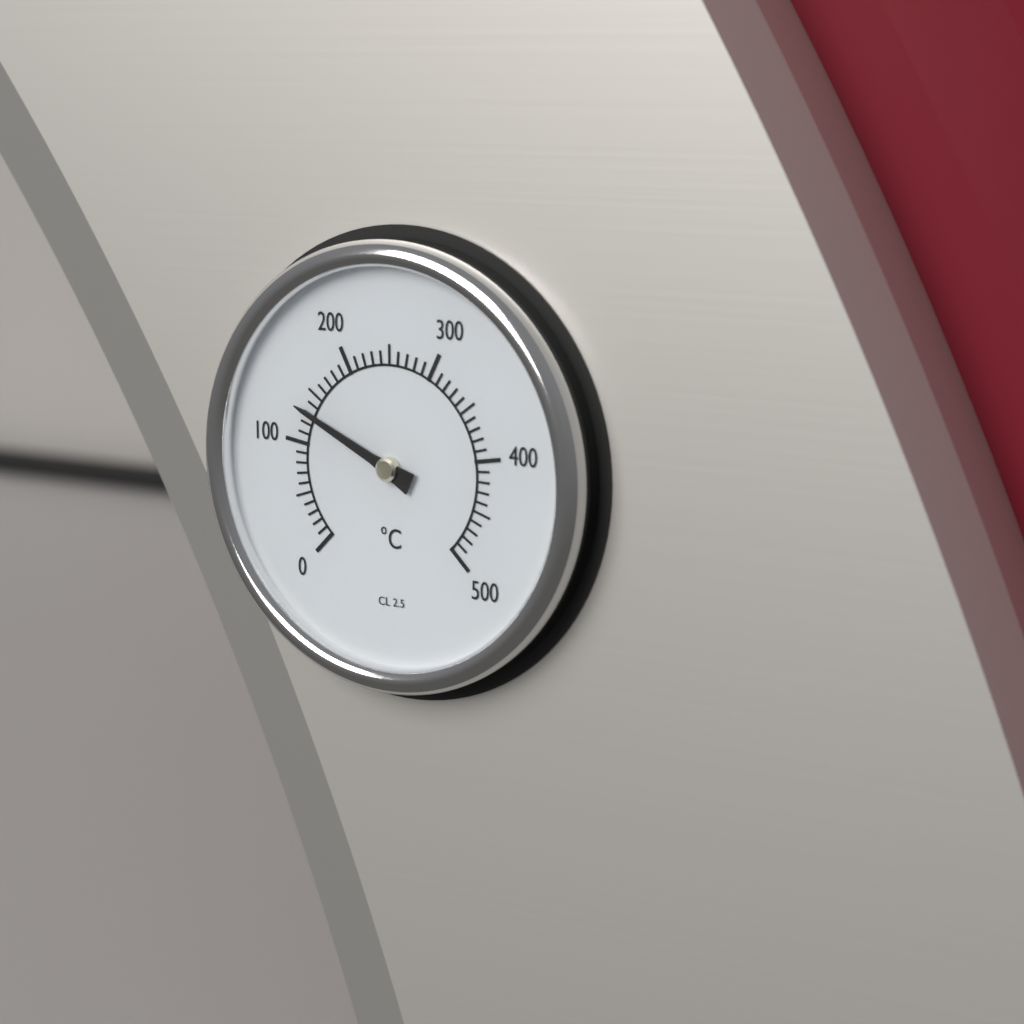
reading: 130 °C
